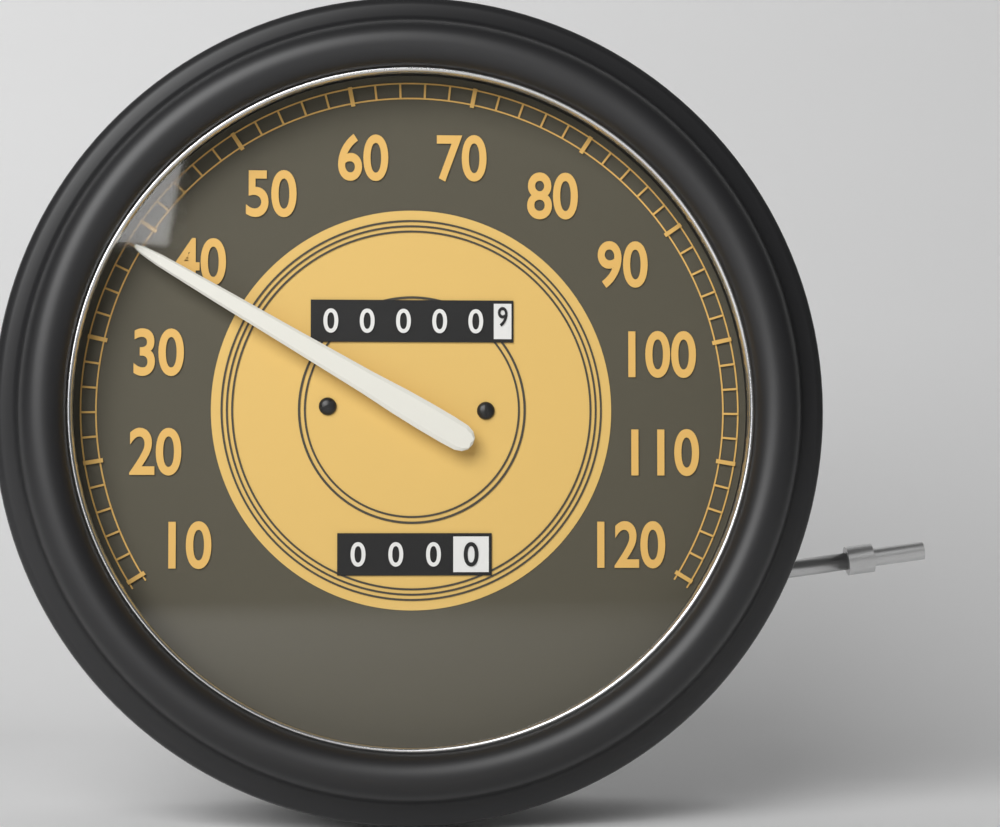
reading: 38 (no unit)
